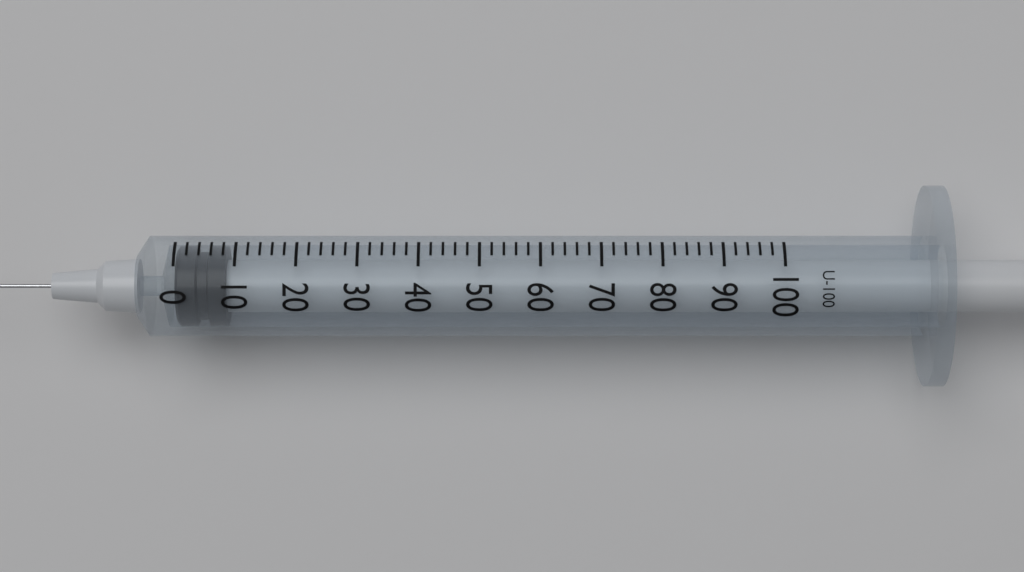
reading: 0 units
